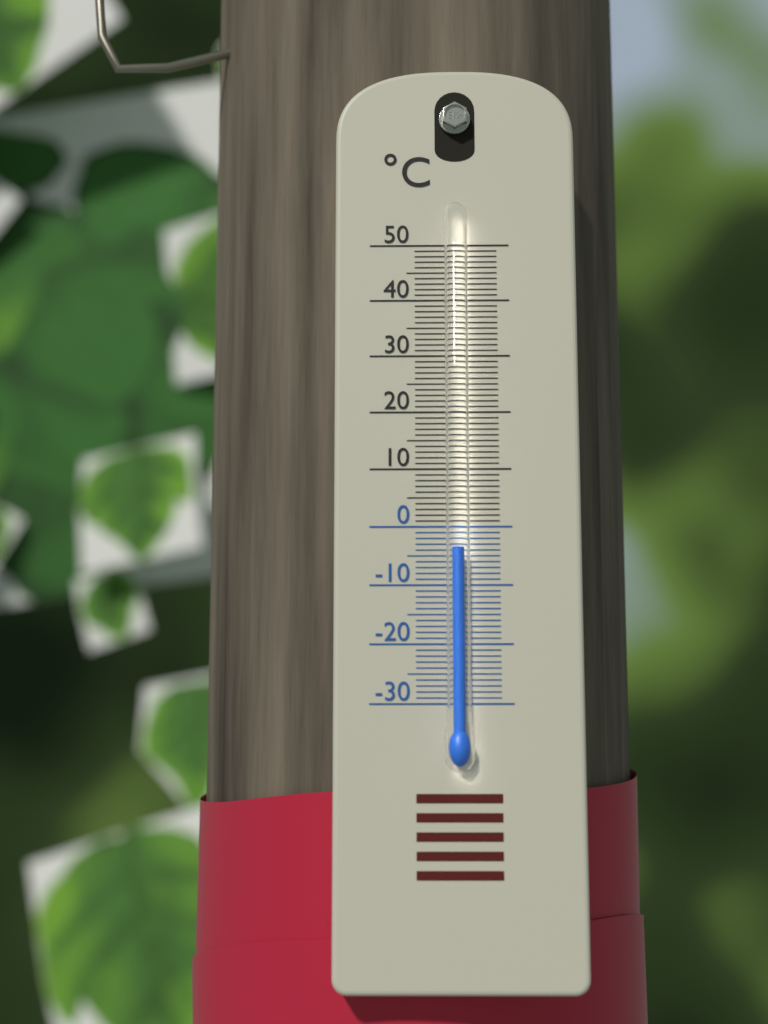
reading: -4 °C
